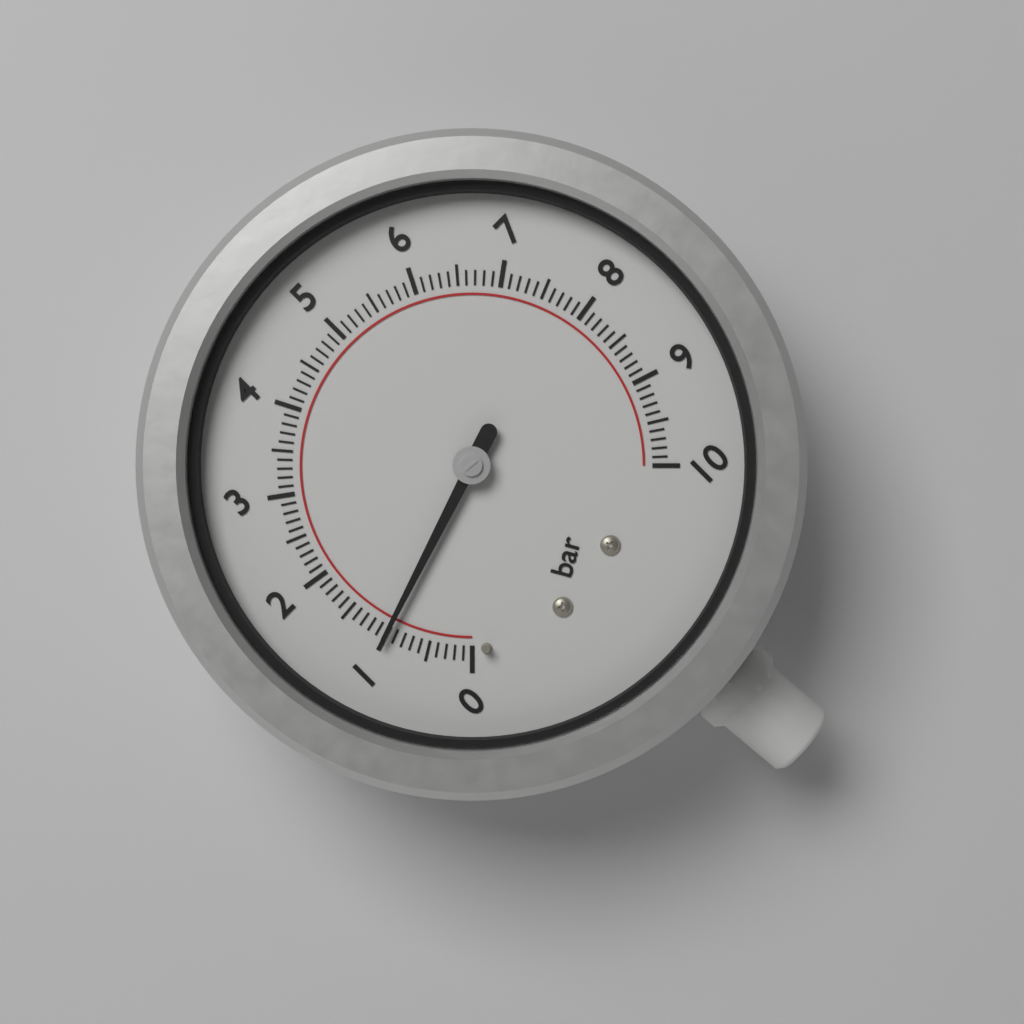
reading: 1.0 bar
